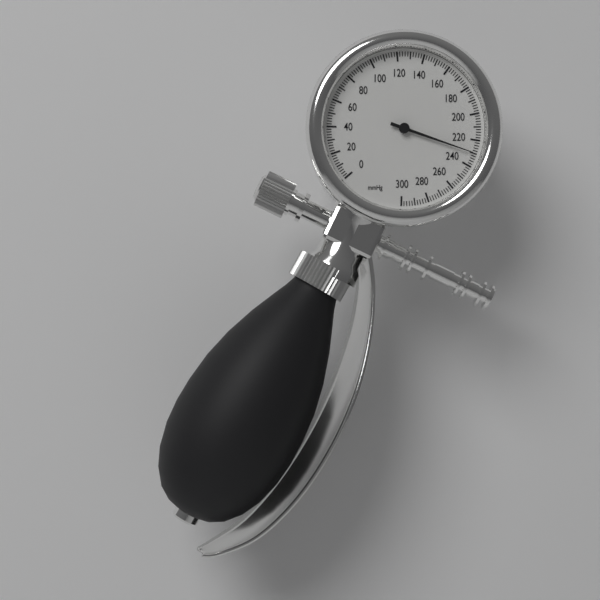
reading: 230 mmHg
